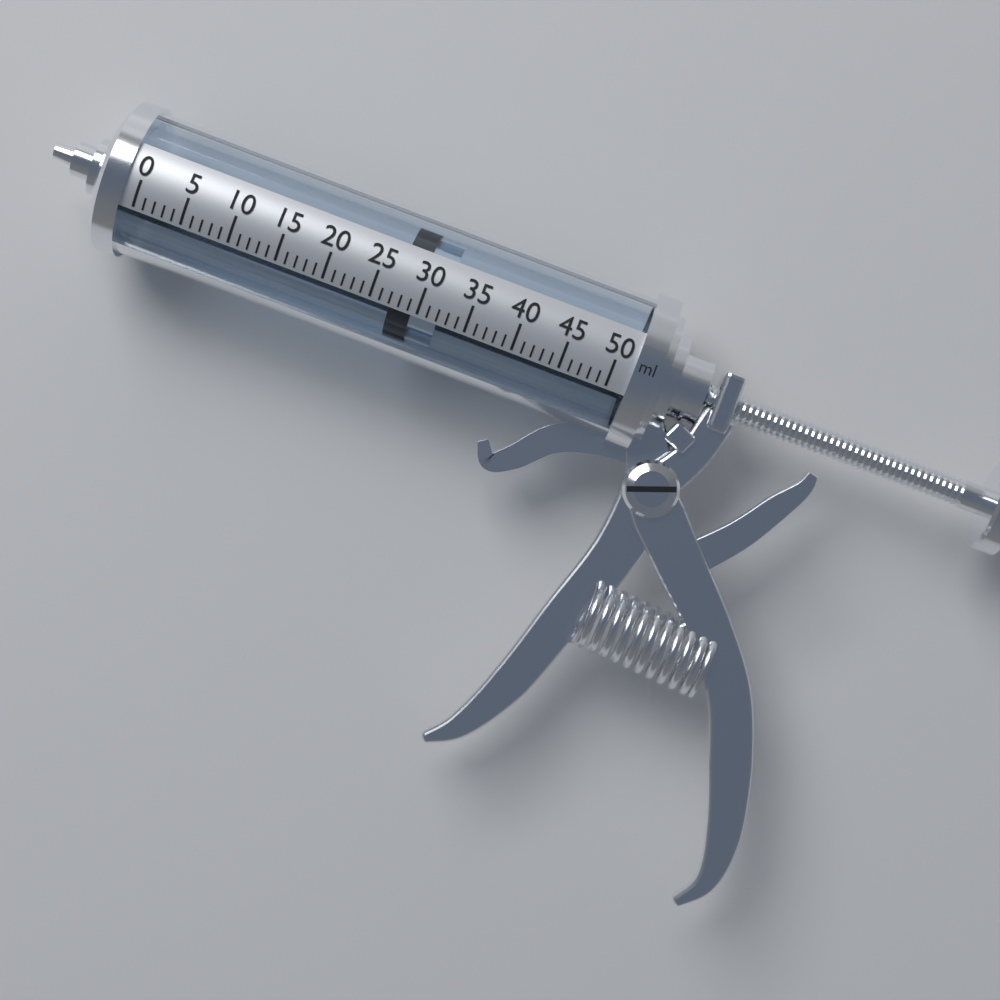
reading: 27 ml
